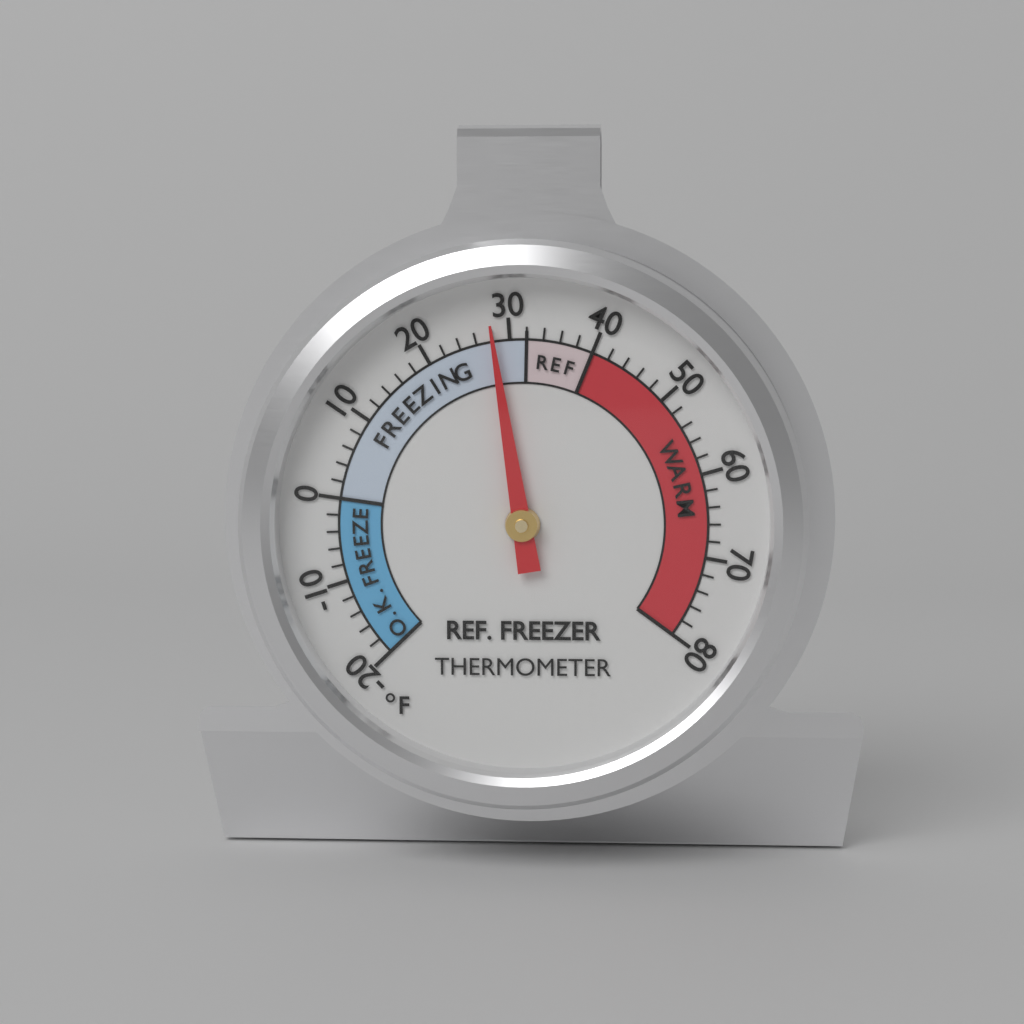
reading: 28 °F
